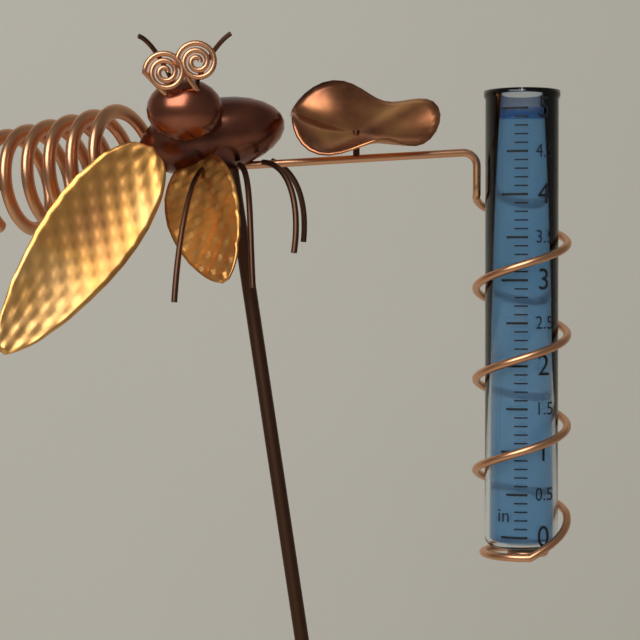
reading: 4.9 in
